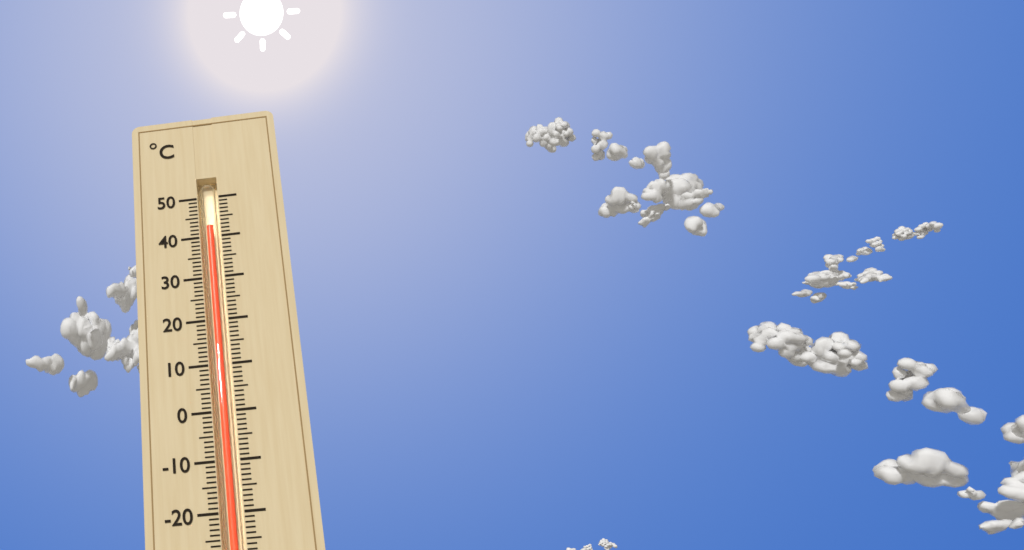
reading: 43 °C
